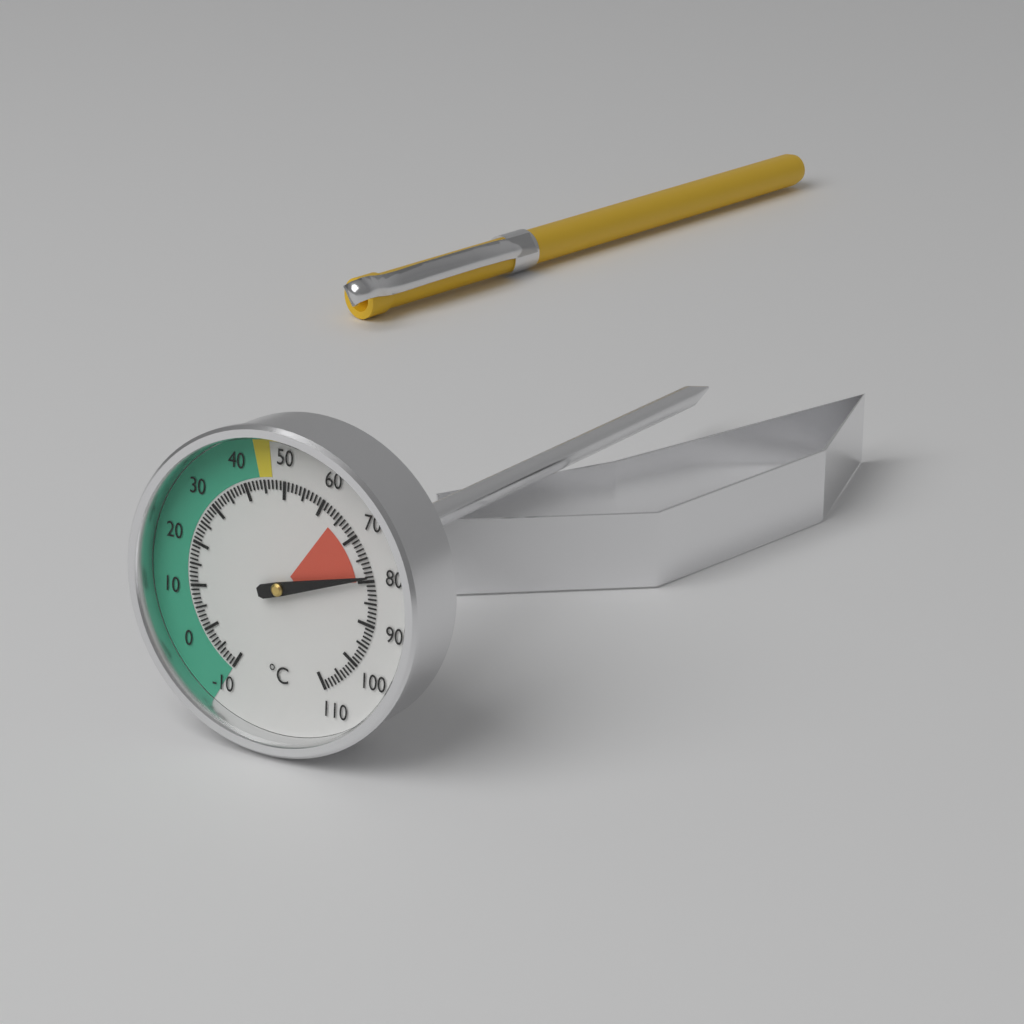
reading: 79 °C
